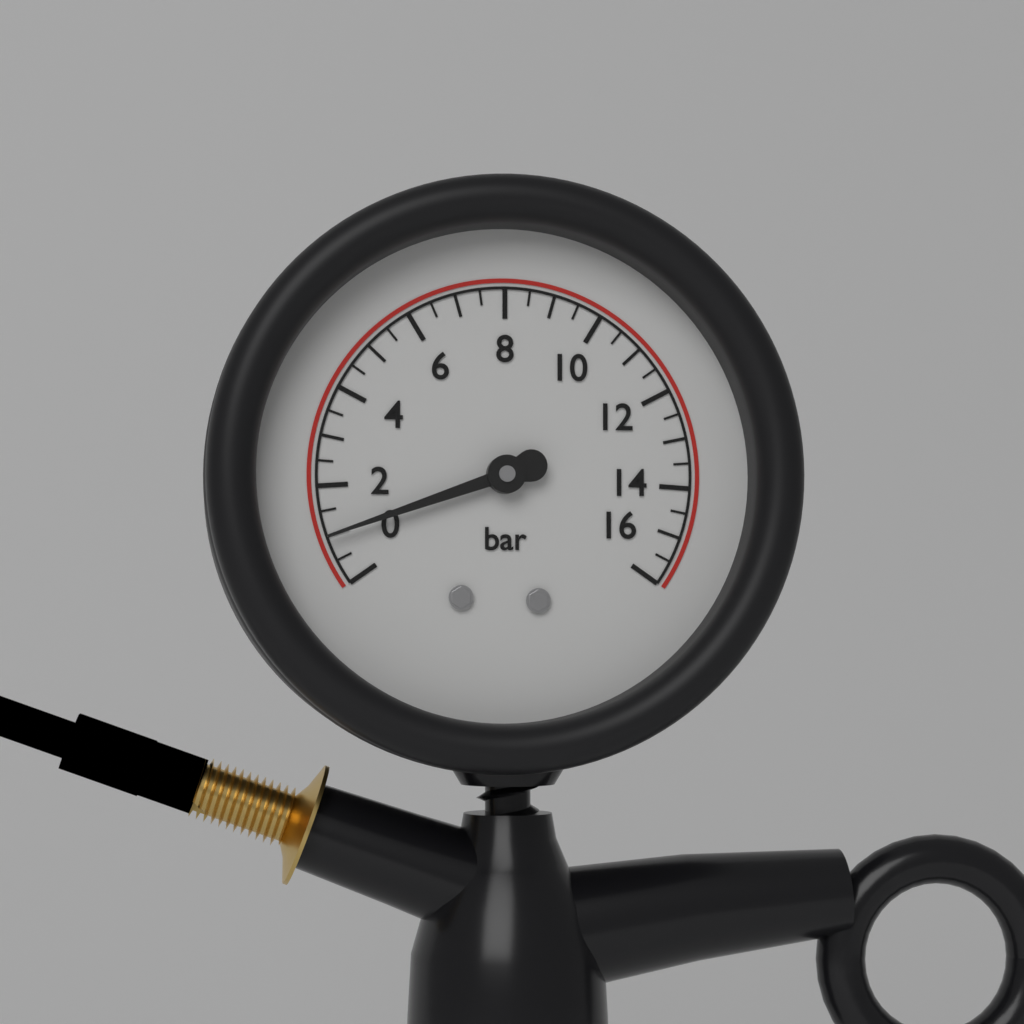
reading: 1.0 bar
